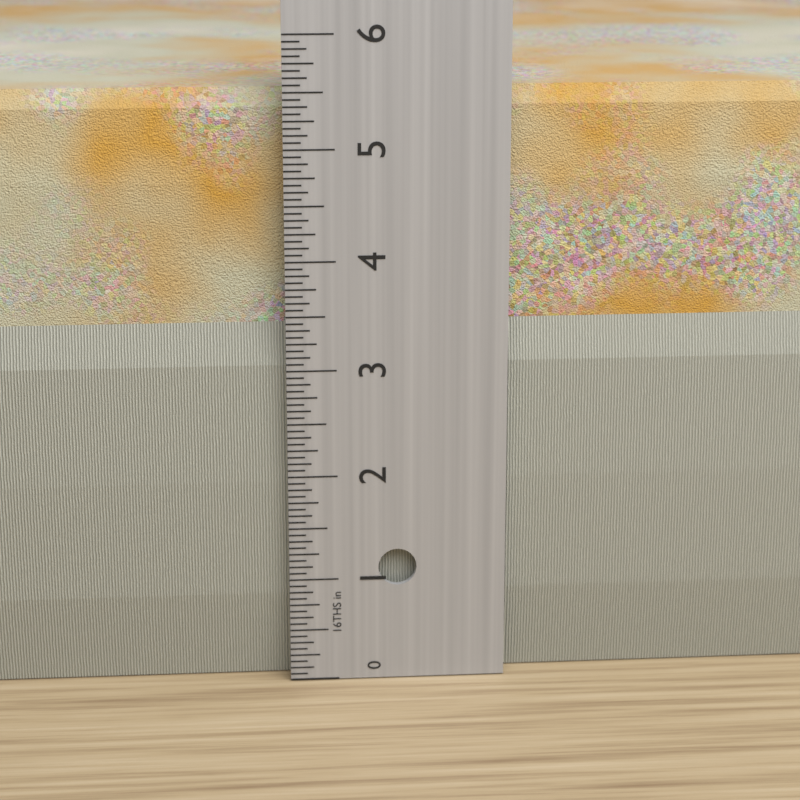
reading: 5.5000 in
